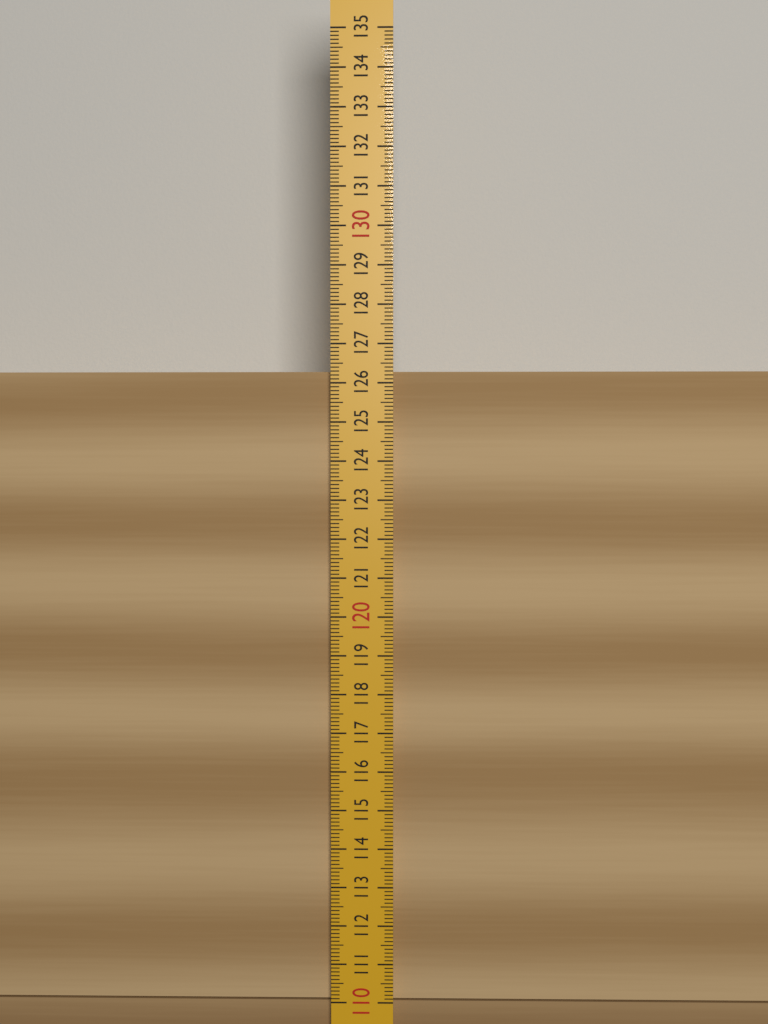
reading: 126.3 (no unit)
